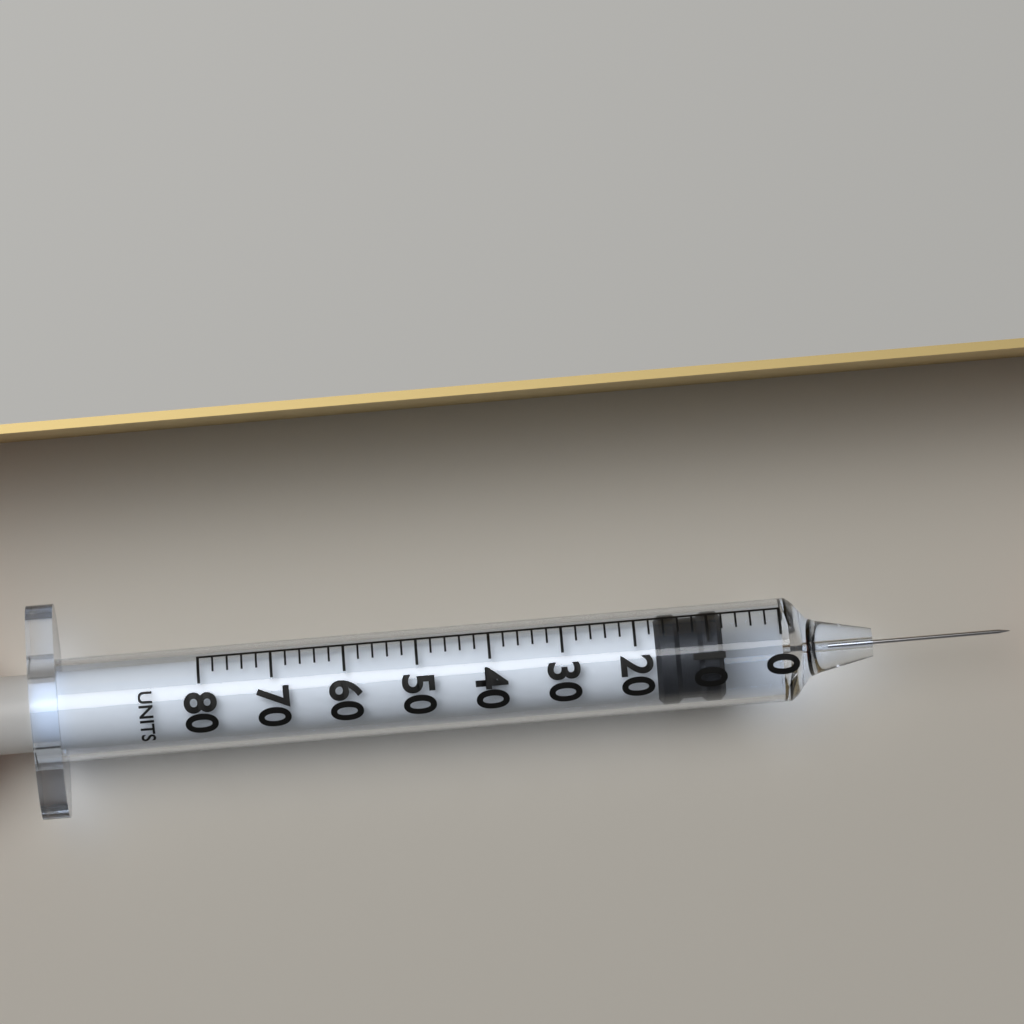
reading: 8 units
